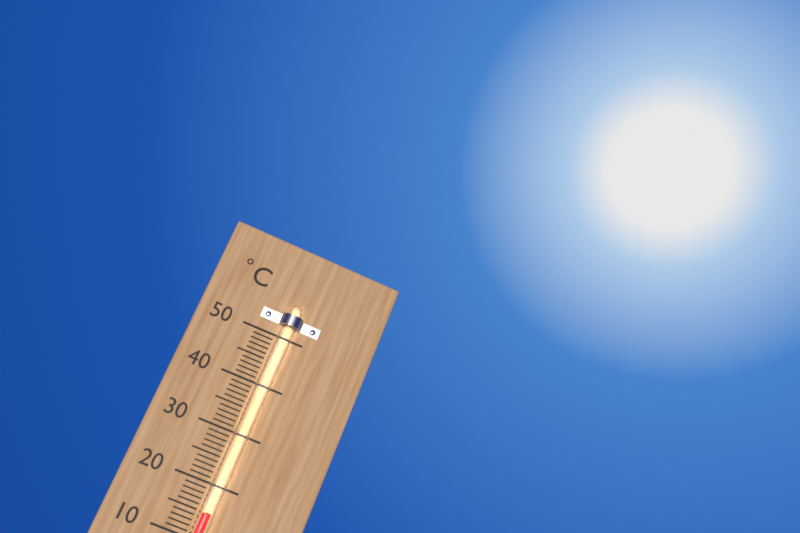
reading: 15 °C
